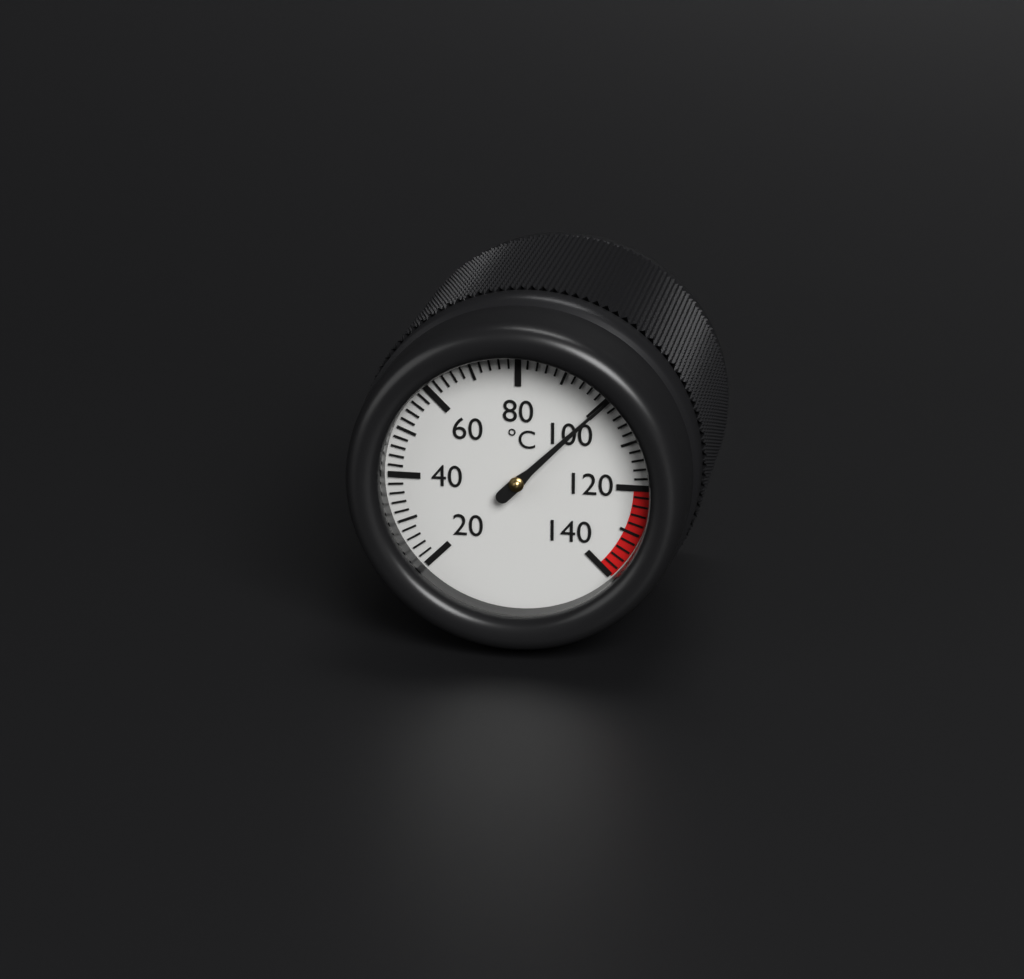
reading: 100 °C
